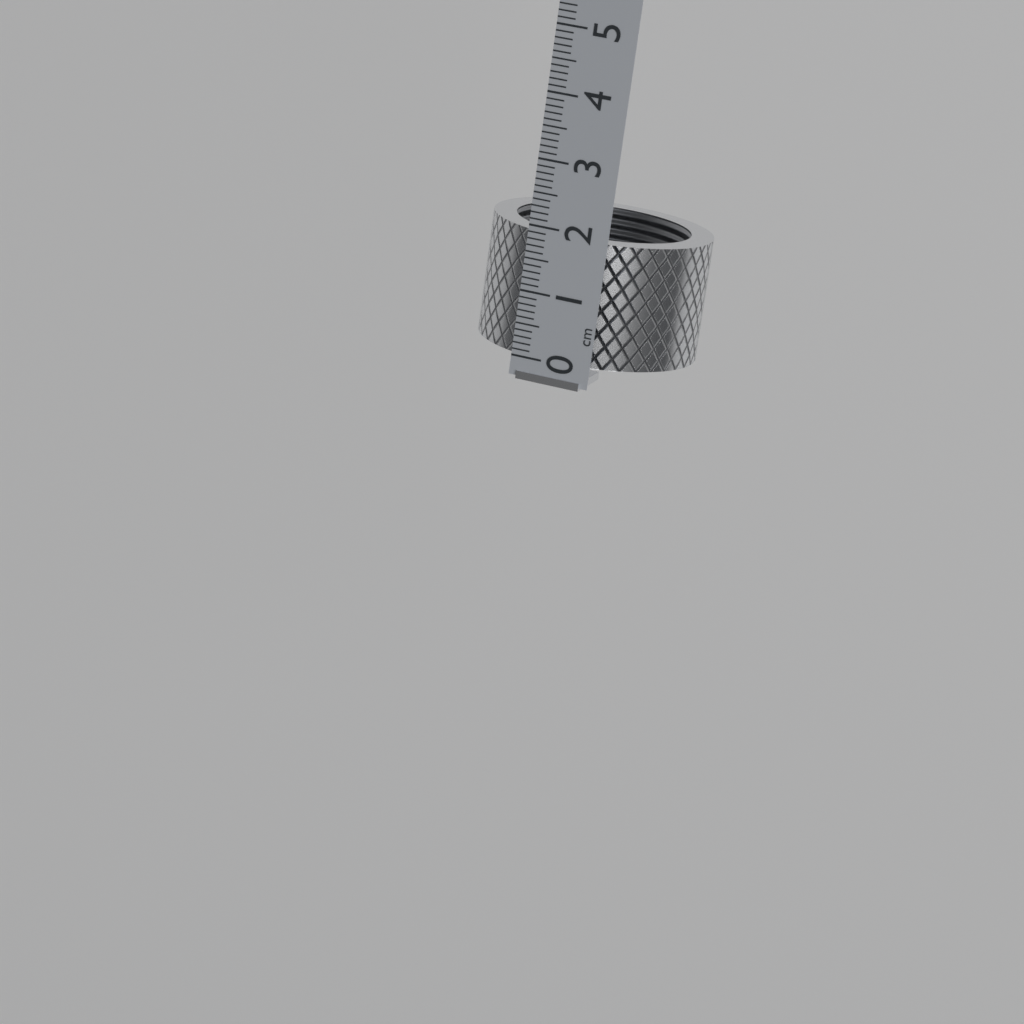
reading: 1.9 cm
